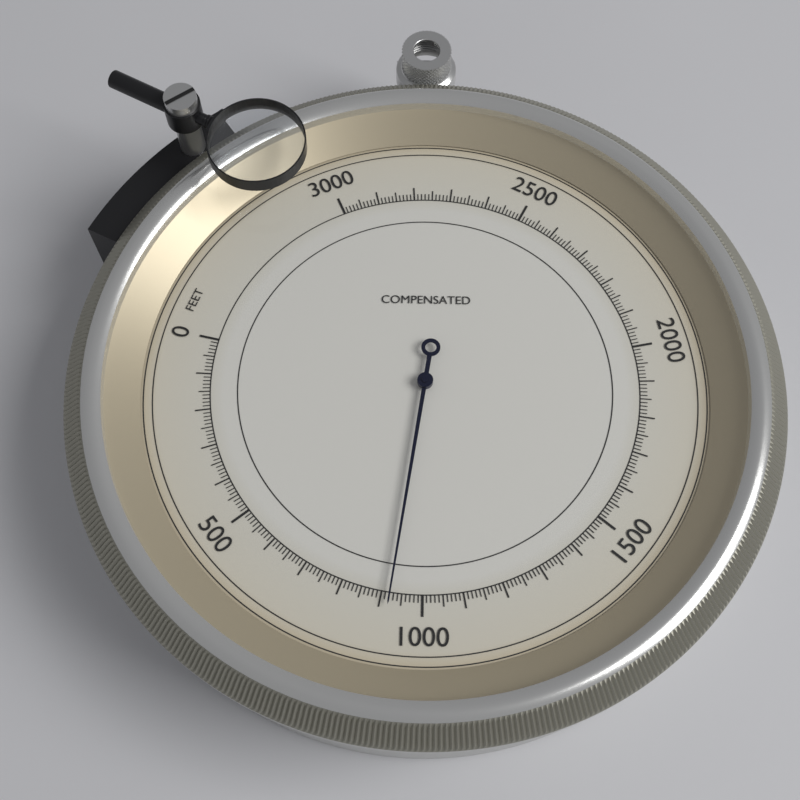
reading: 920 feet
